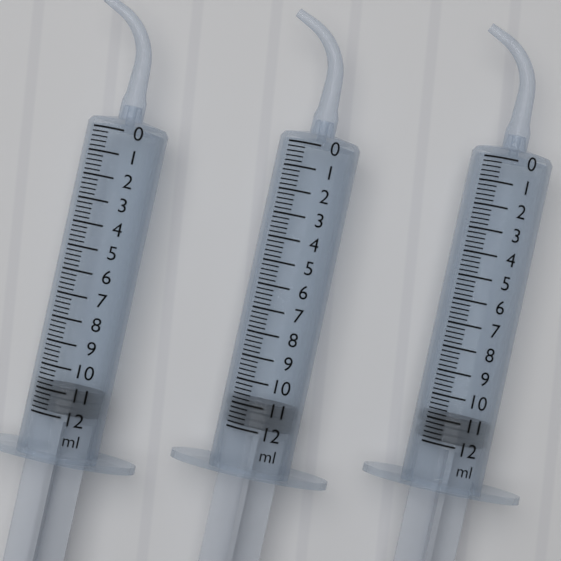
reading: 10.8 ml
